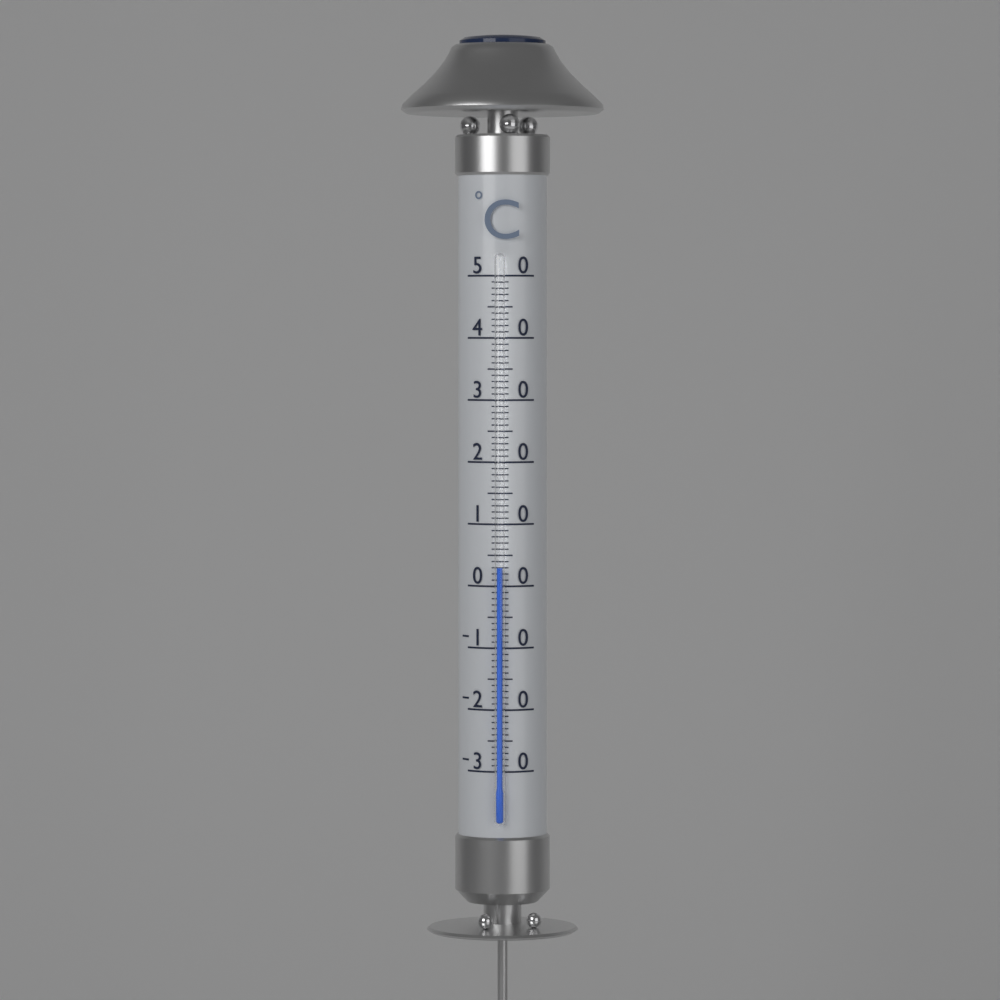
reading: 3 °C
